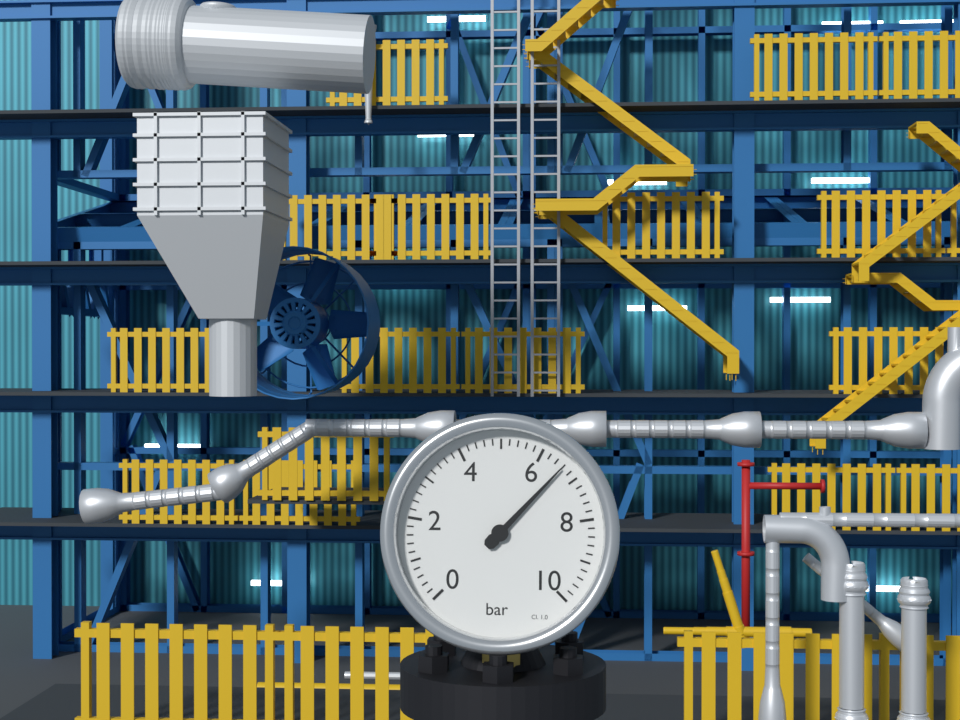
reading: 6.6 bar
